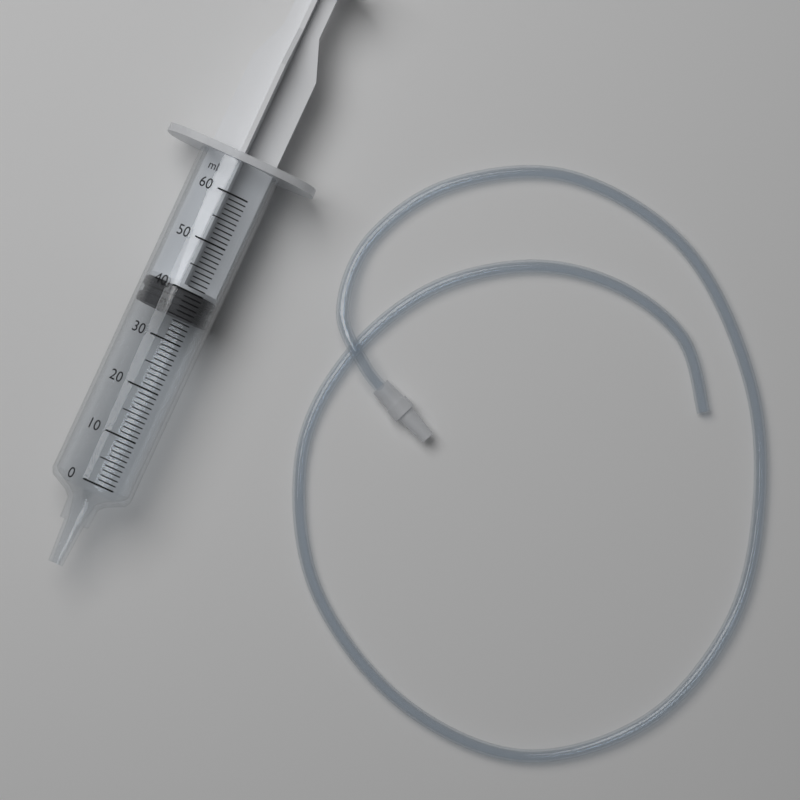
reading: 35 ml
